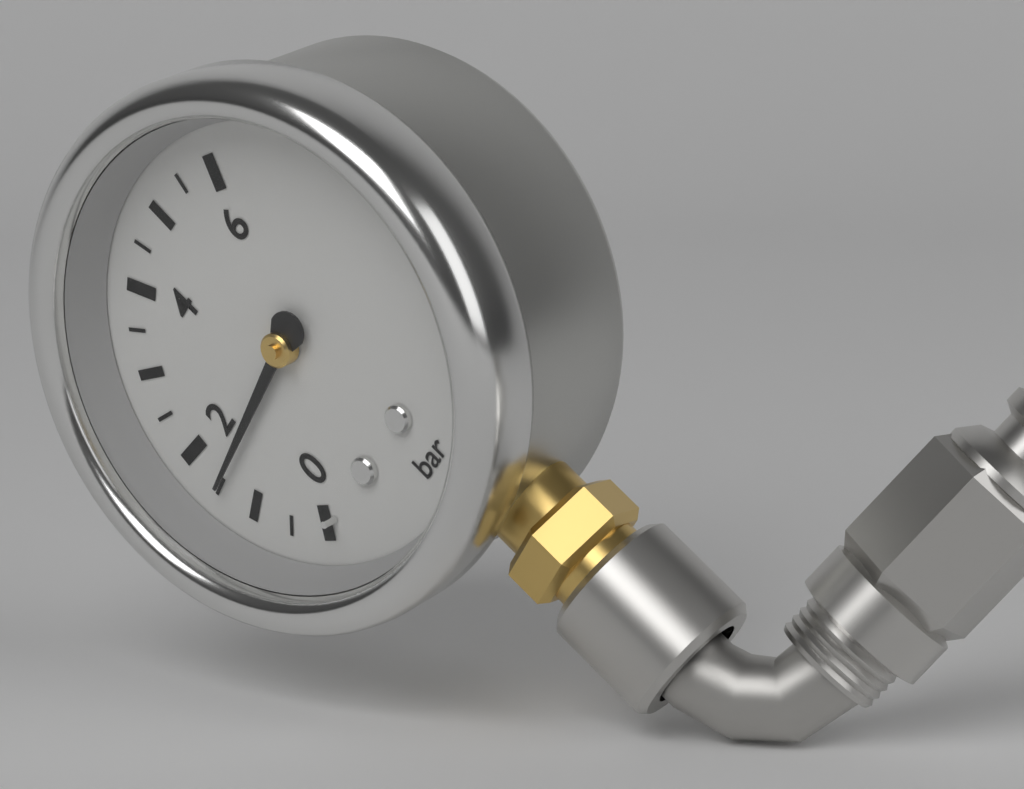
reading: 1.5 bar
